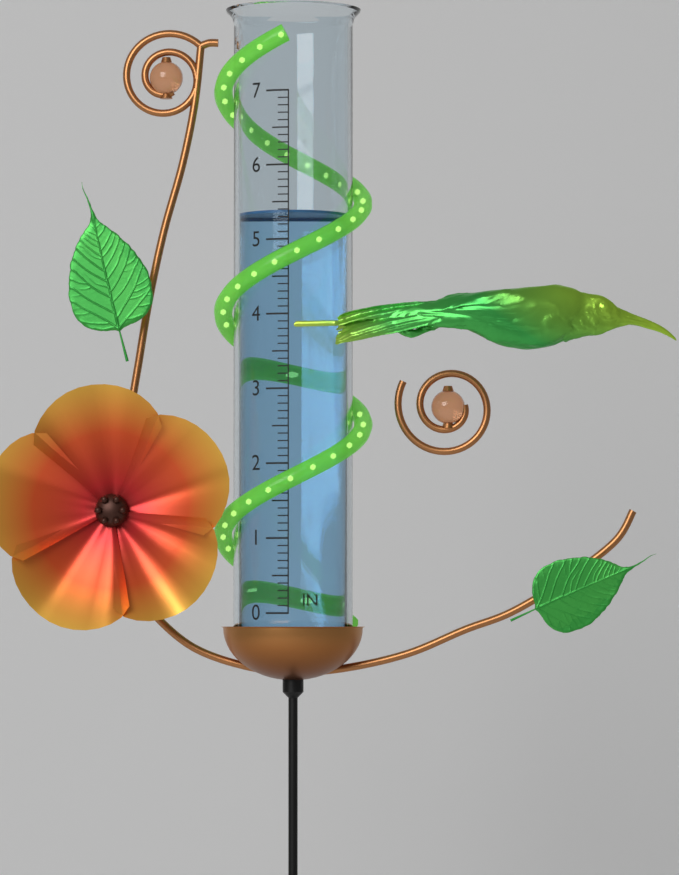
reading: 5.4 in
